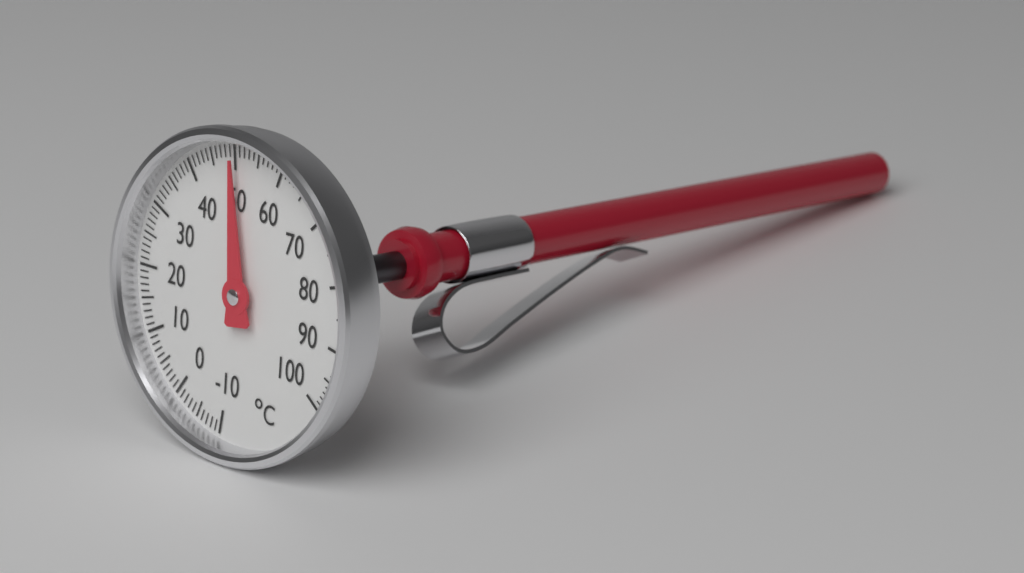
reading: 50 °C
